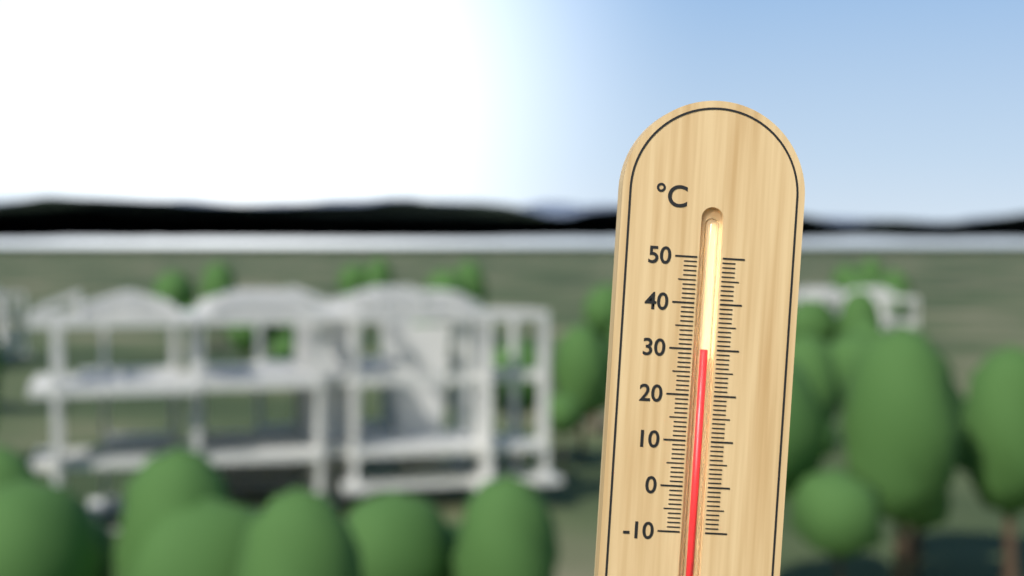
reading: 30 °C
